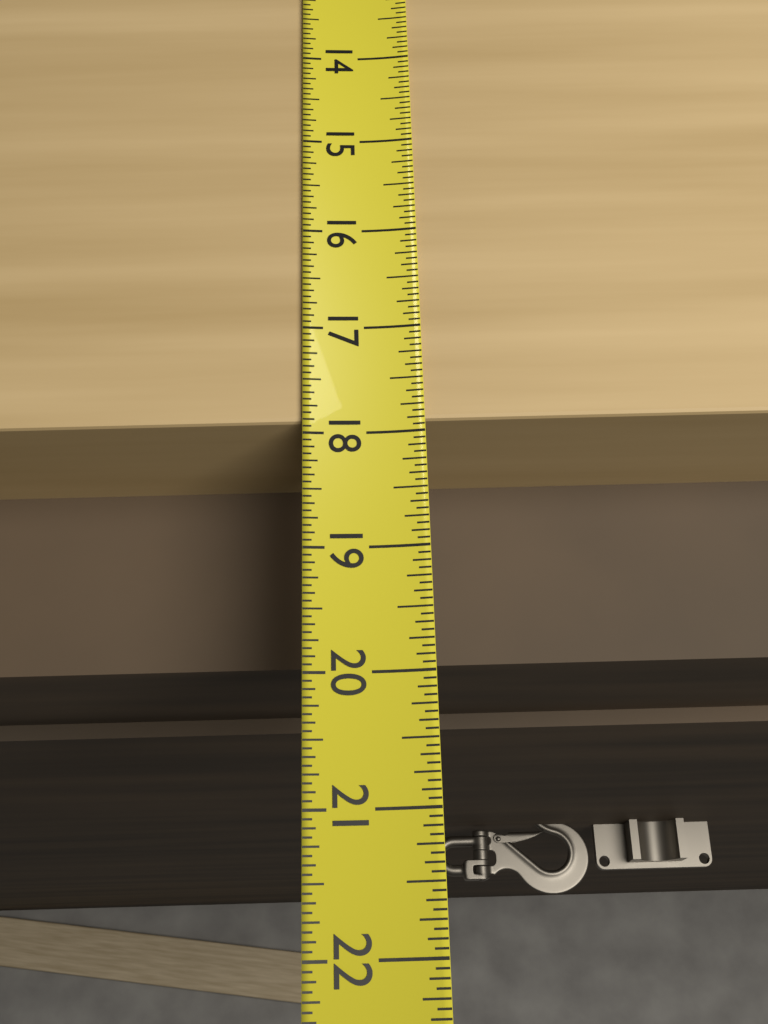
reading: 17.8750 (no unit)
